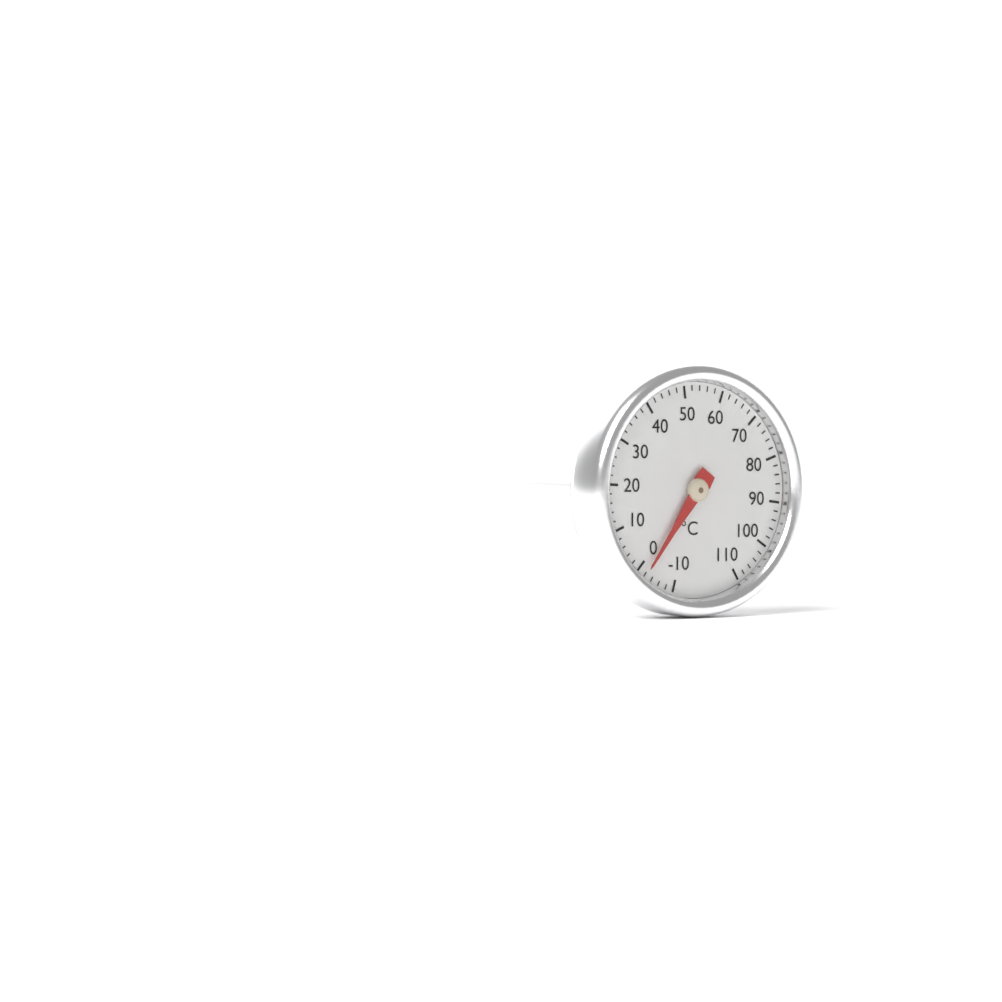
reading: -2 °C
